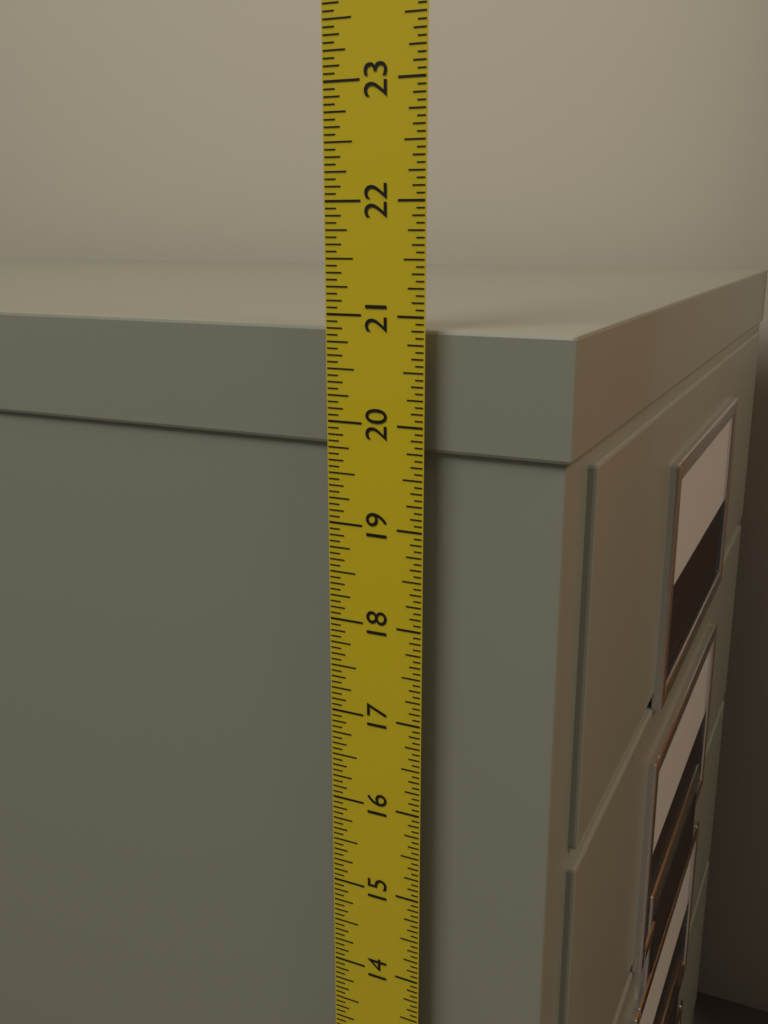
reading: 20.8750 in
